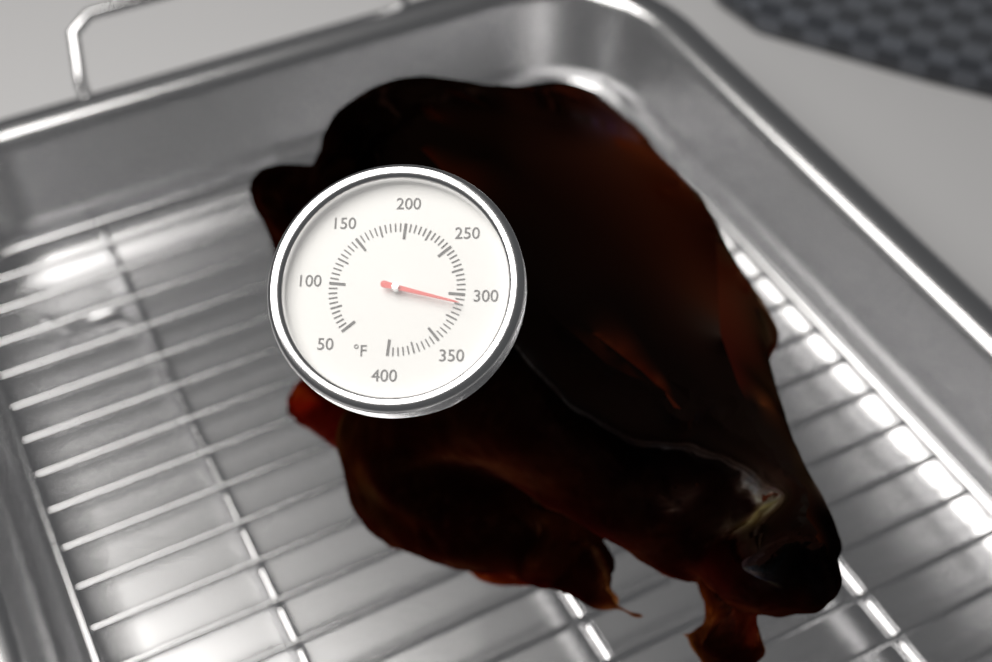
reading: 310 °F
